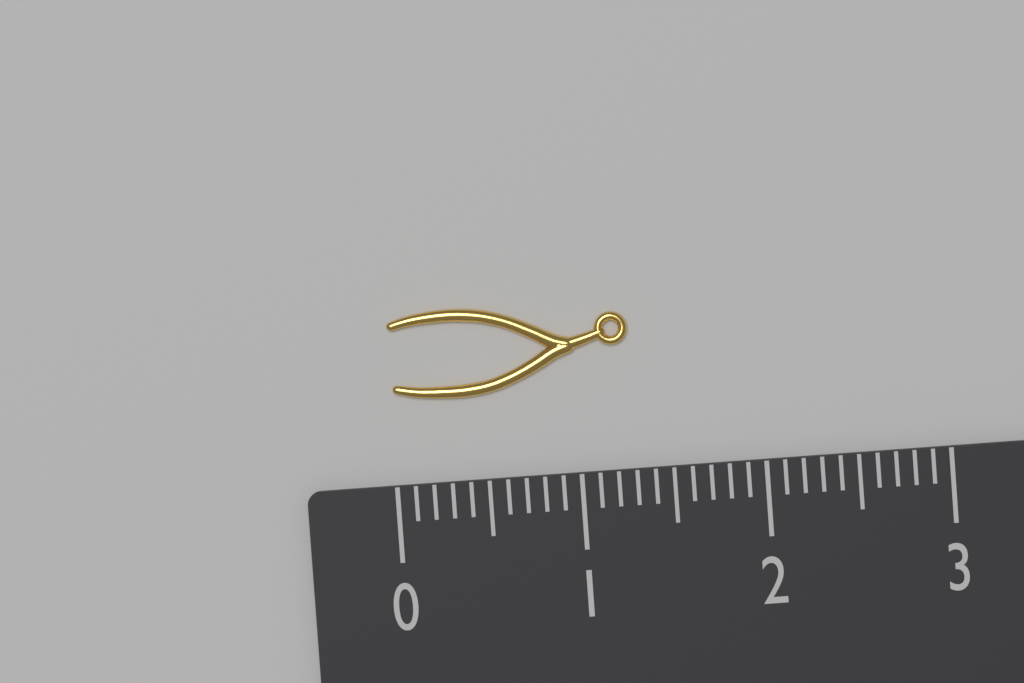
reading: 1.3 (no unit)
